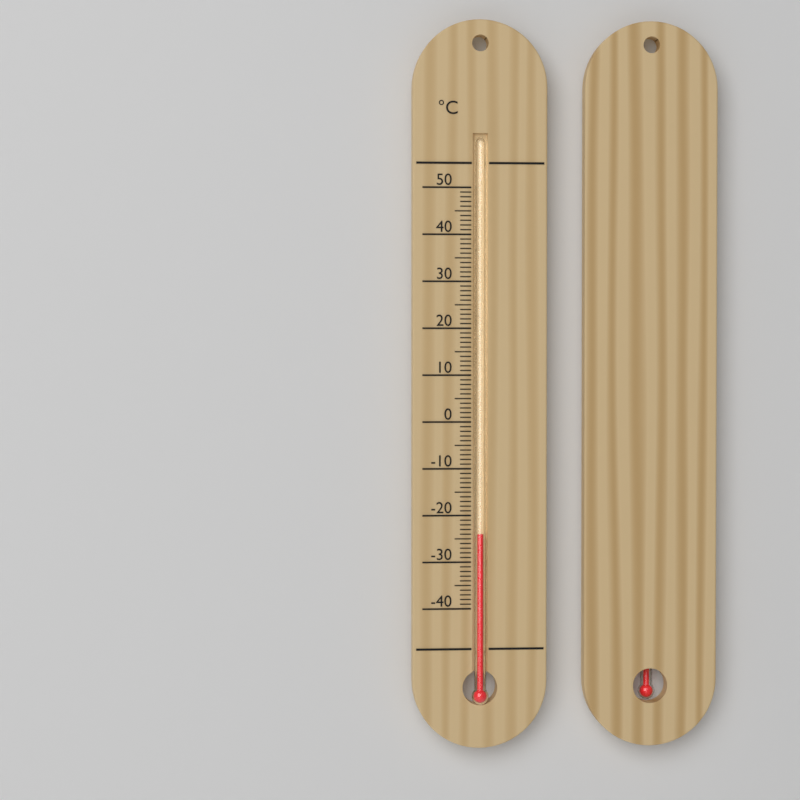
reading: -24 °C
